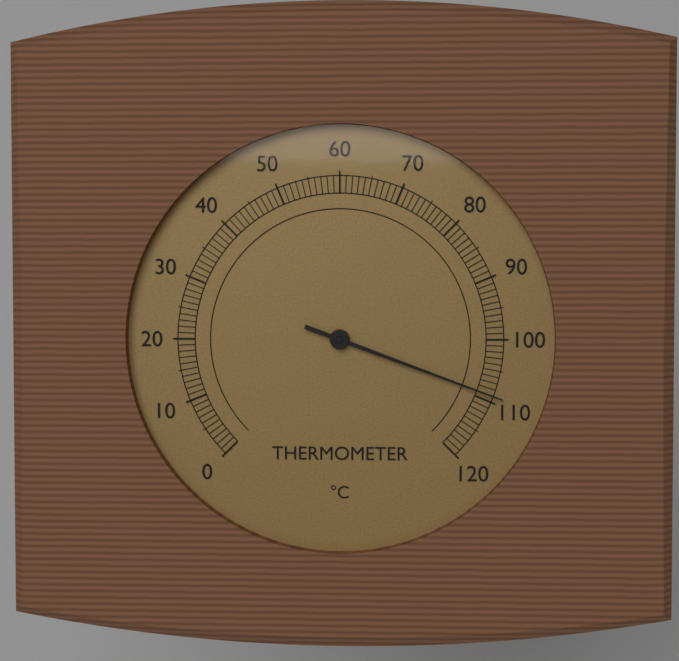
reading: 109 °C
